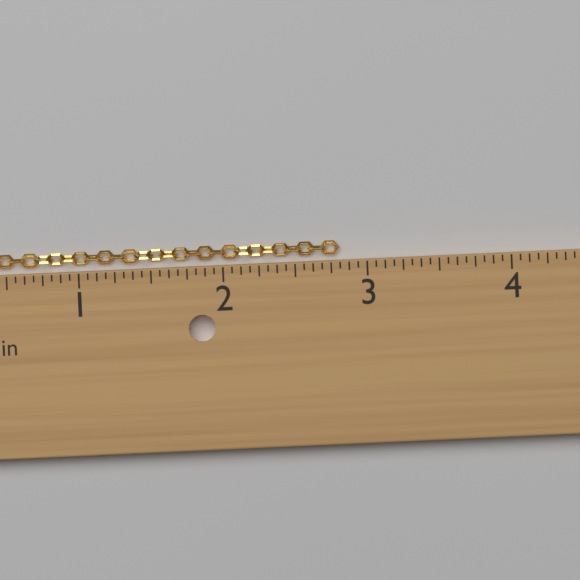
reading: 2.8125 in
